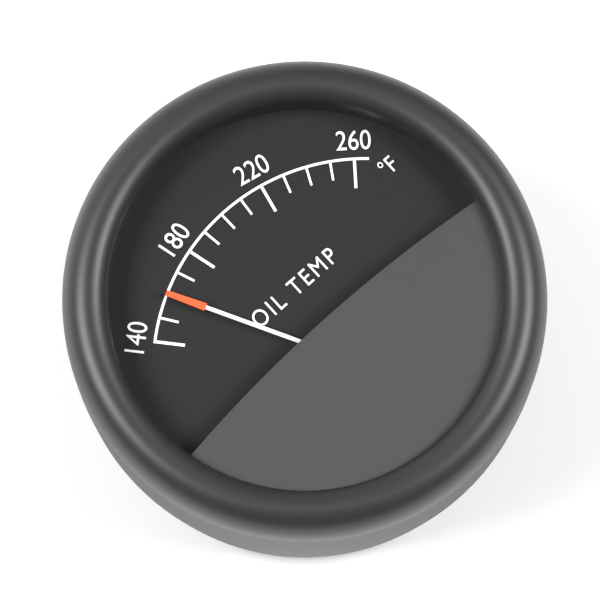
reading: 160 °F
